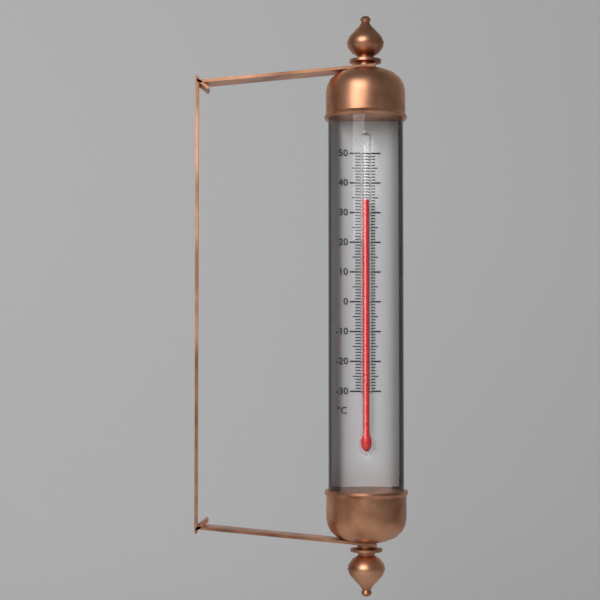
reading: 34 °C
